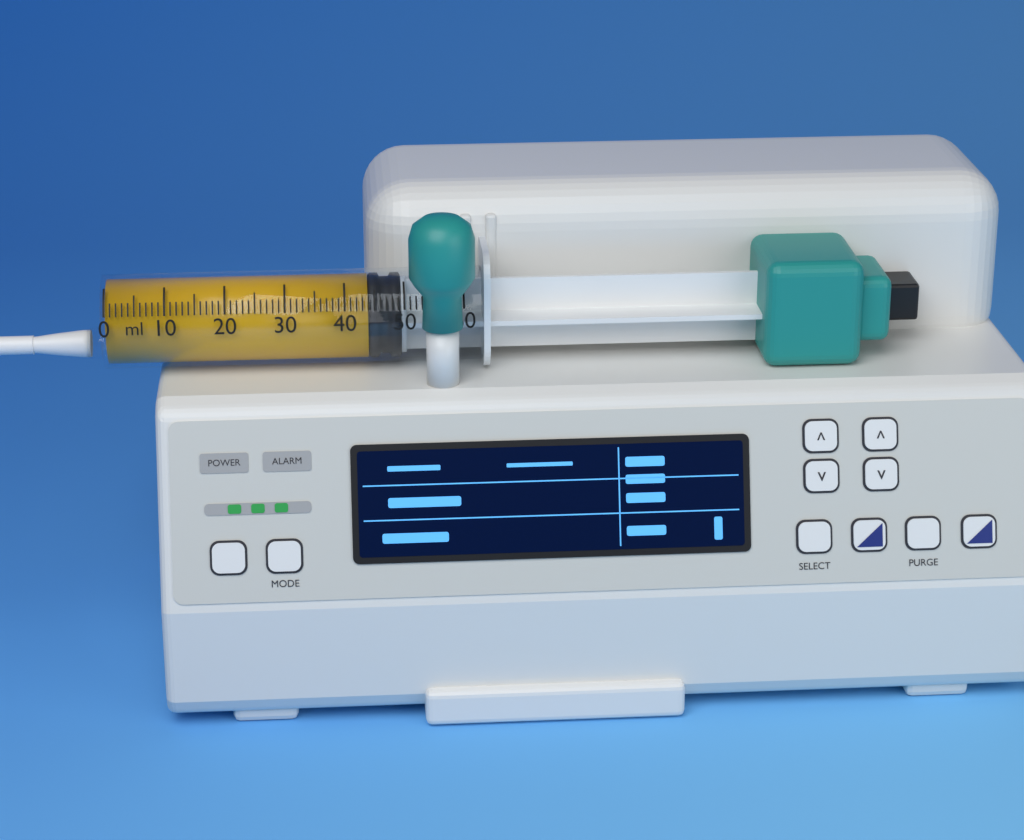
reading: 44 ml
